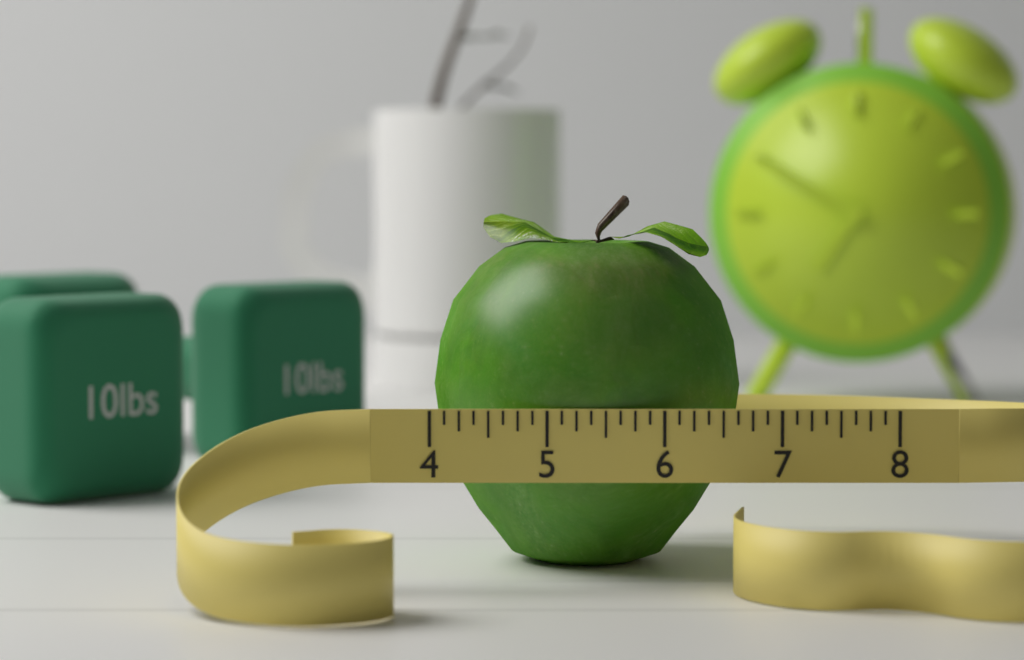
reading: 6.750 (no unit)
